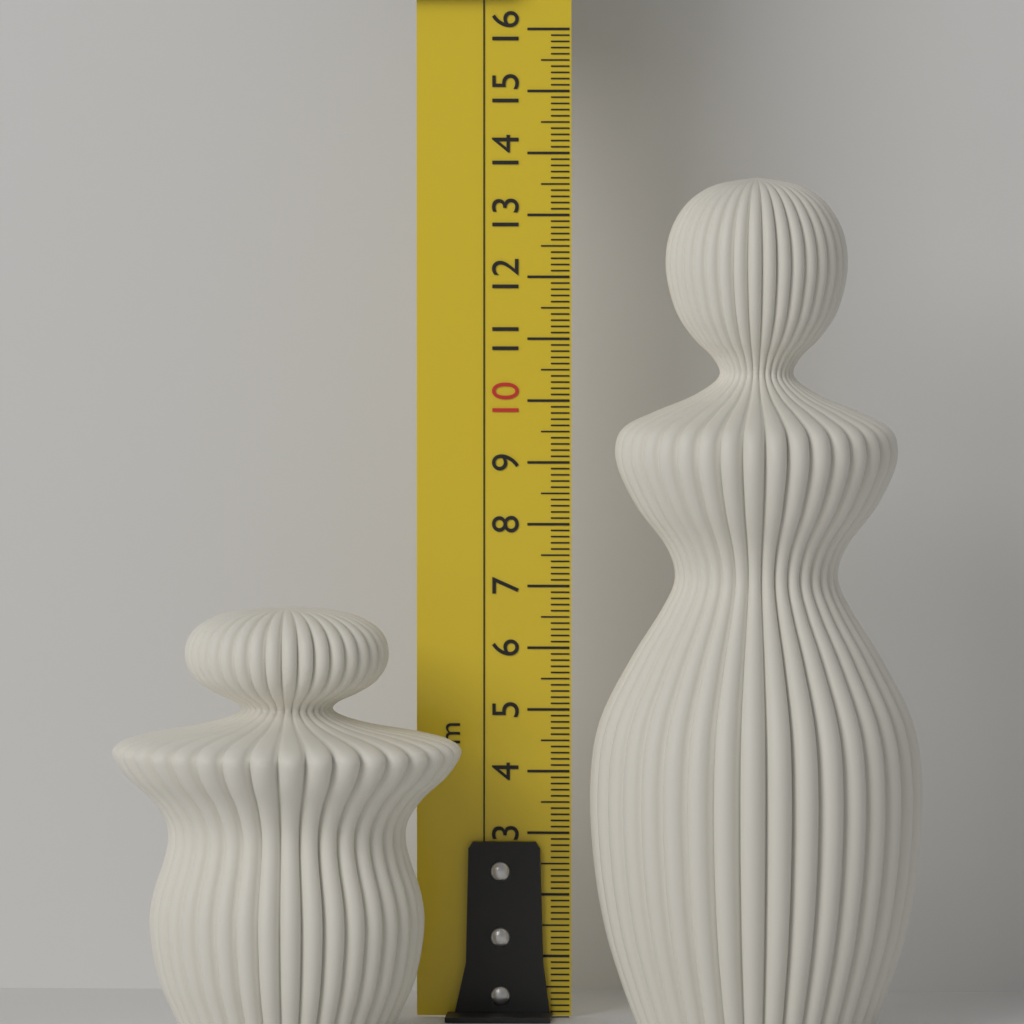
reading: 6.8 cm
